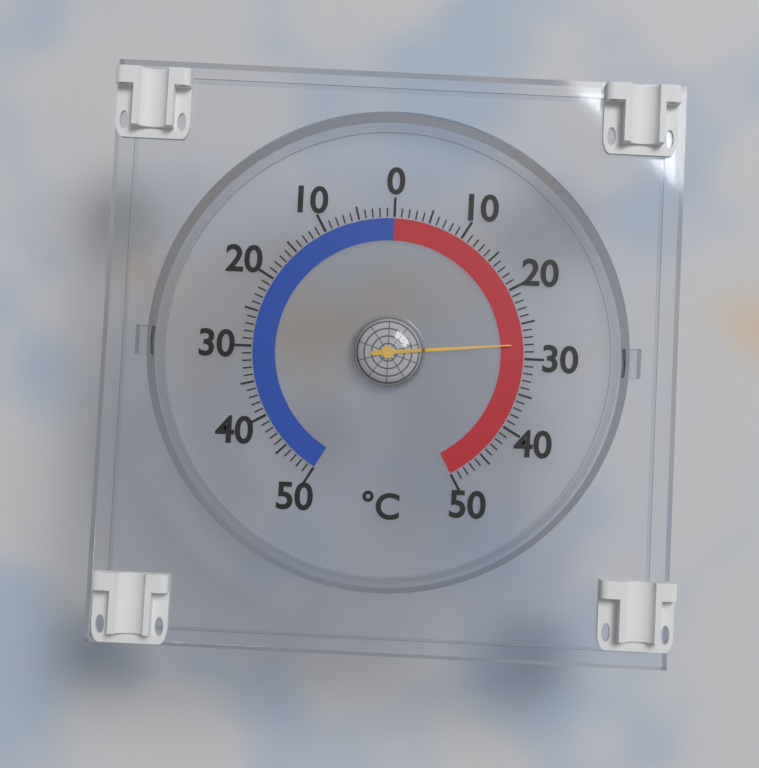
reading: 28 °C
